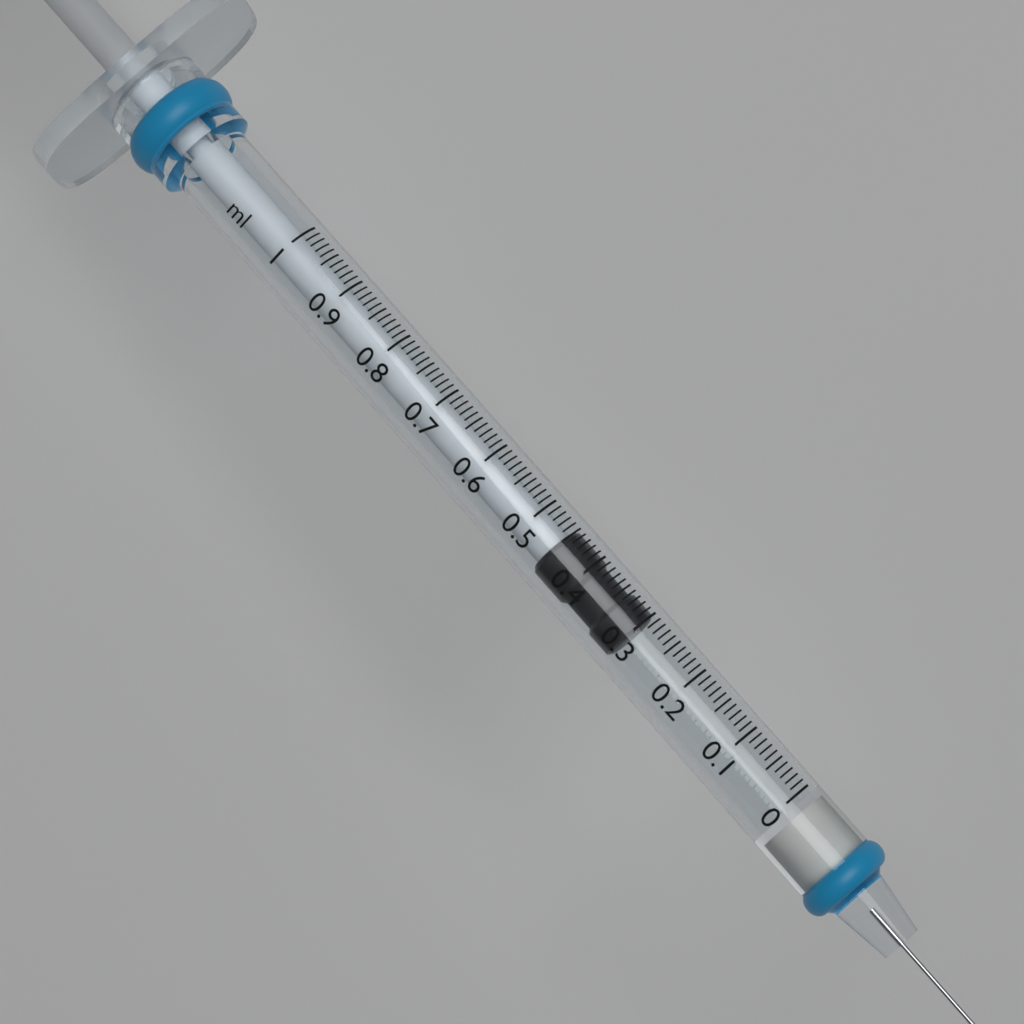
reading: 0.30 ml
